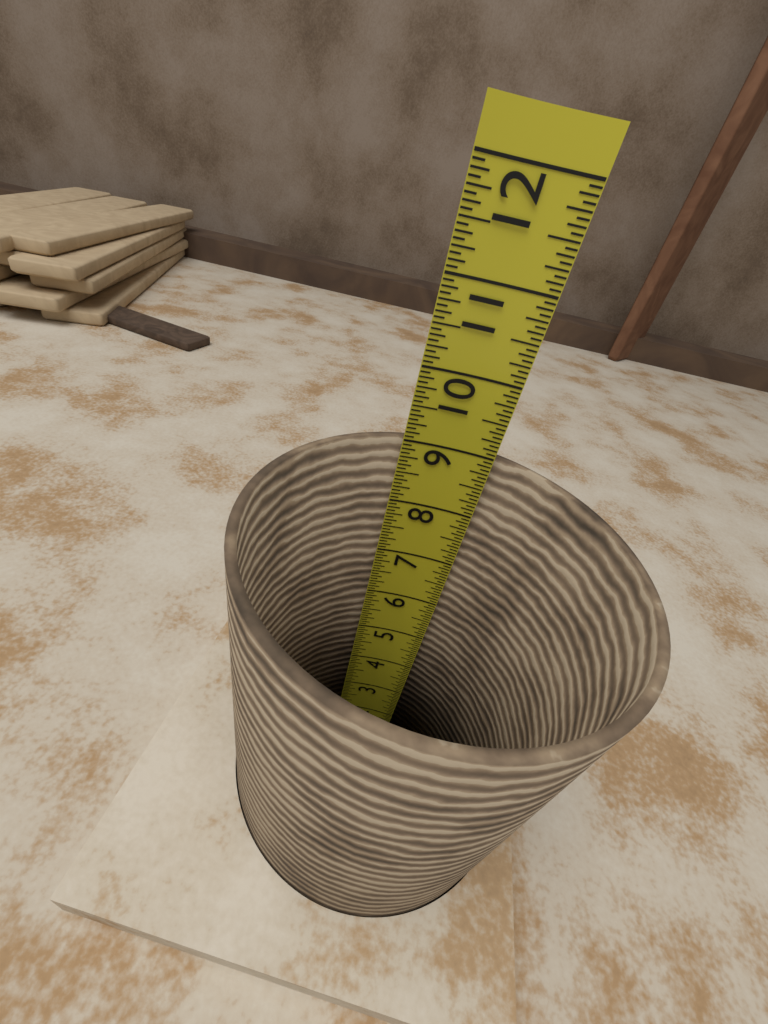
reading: 9.0000 in
